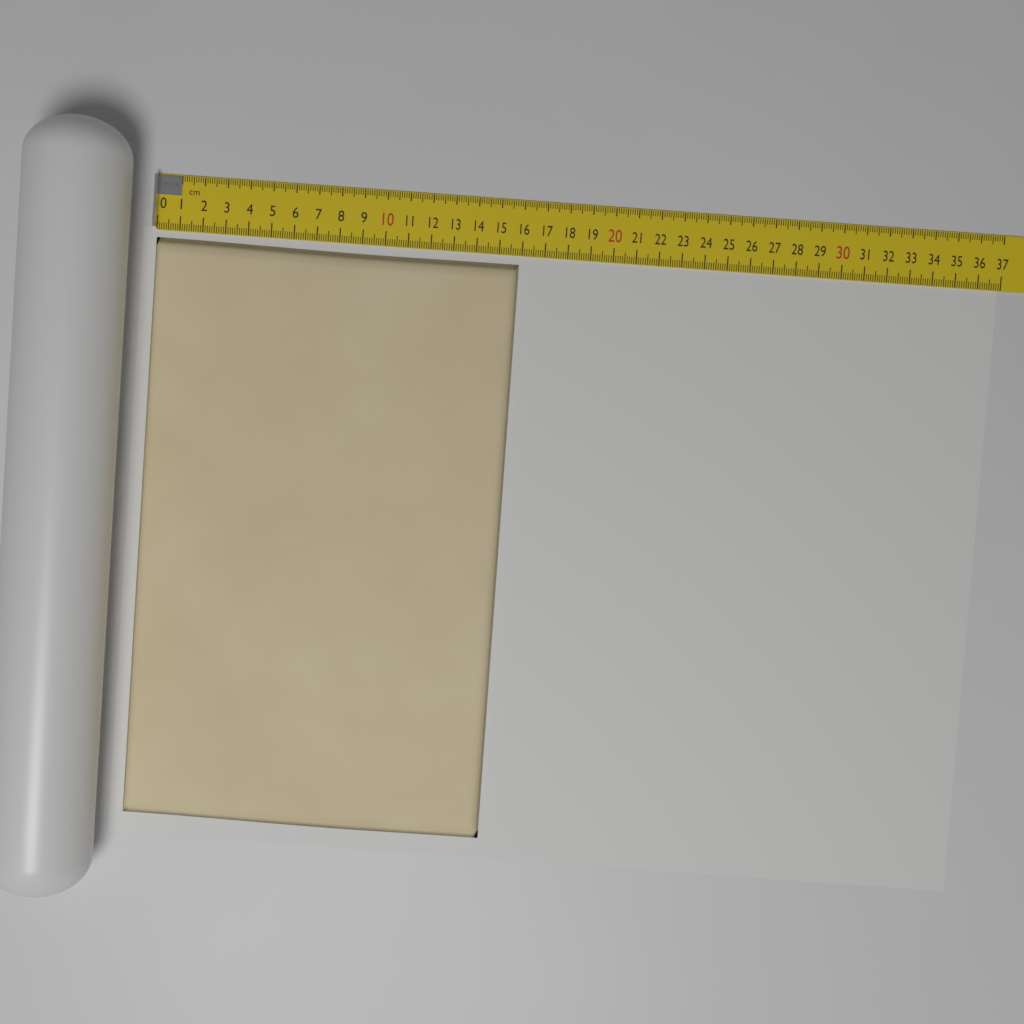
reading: 15.9 cm
